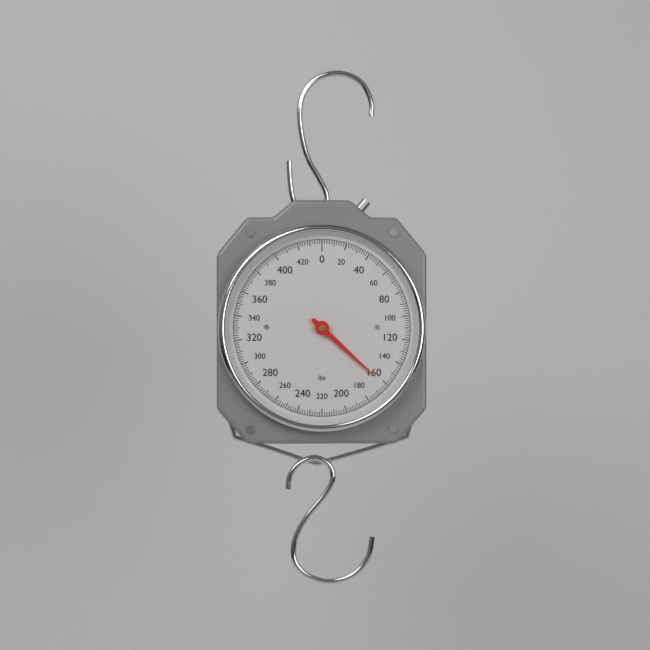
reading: 162 lbs
